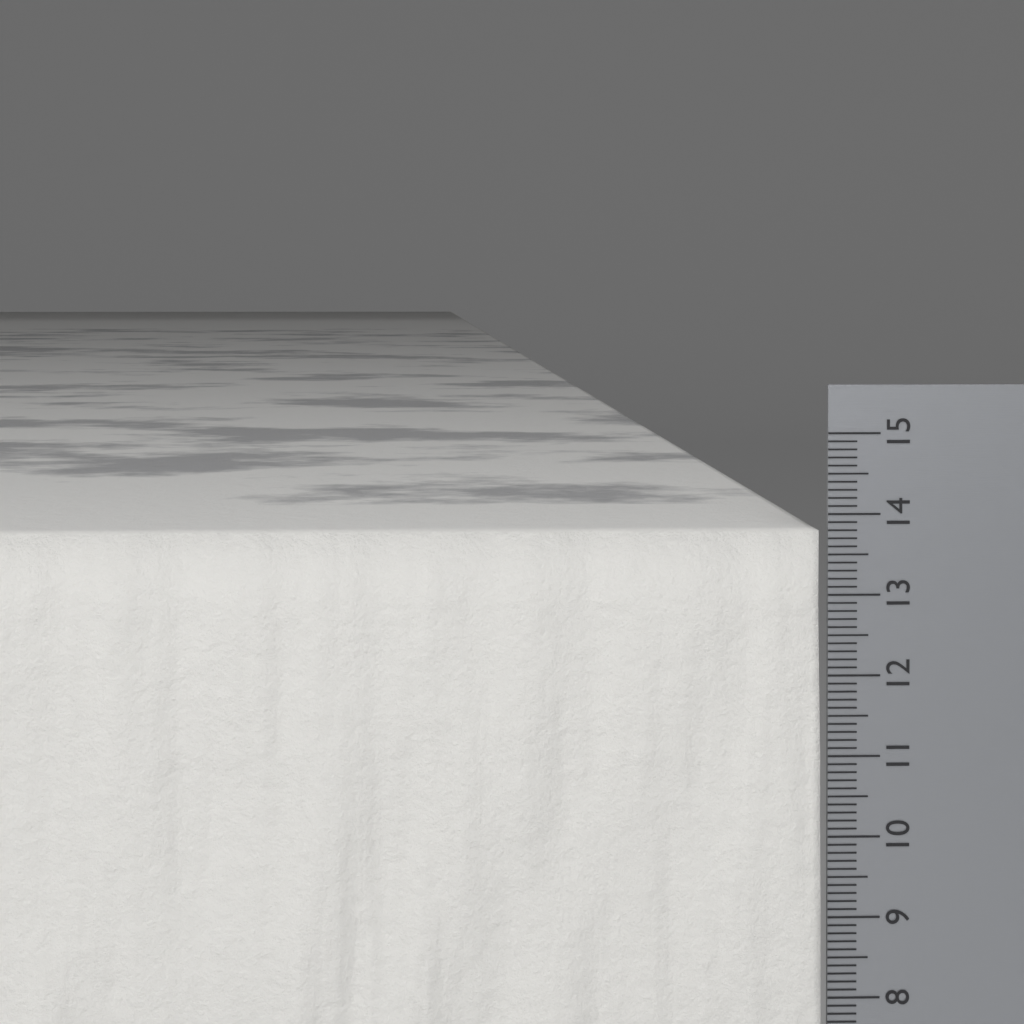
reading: 13.8 cm
